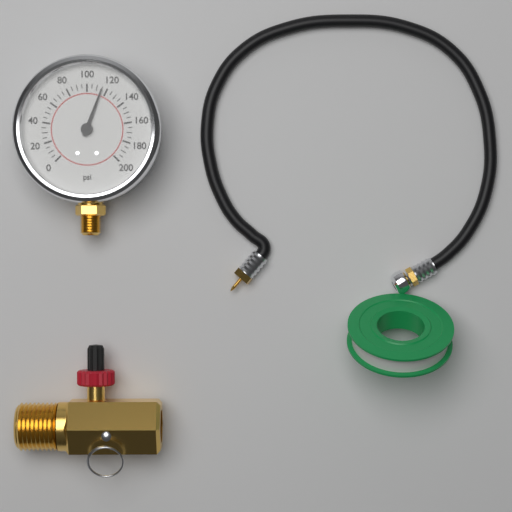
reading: 115 psi
